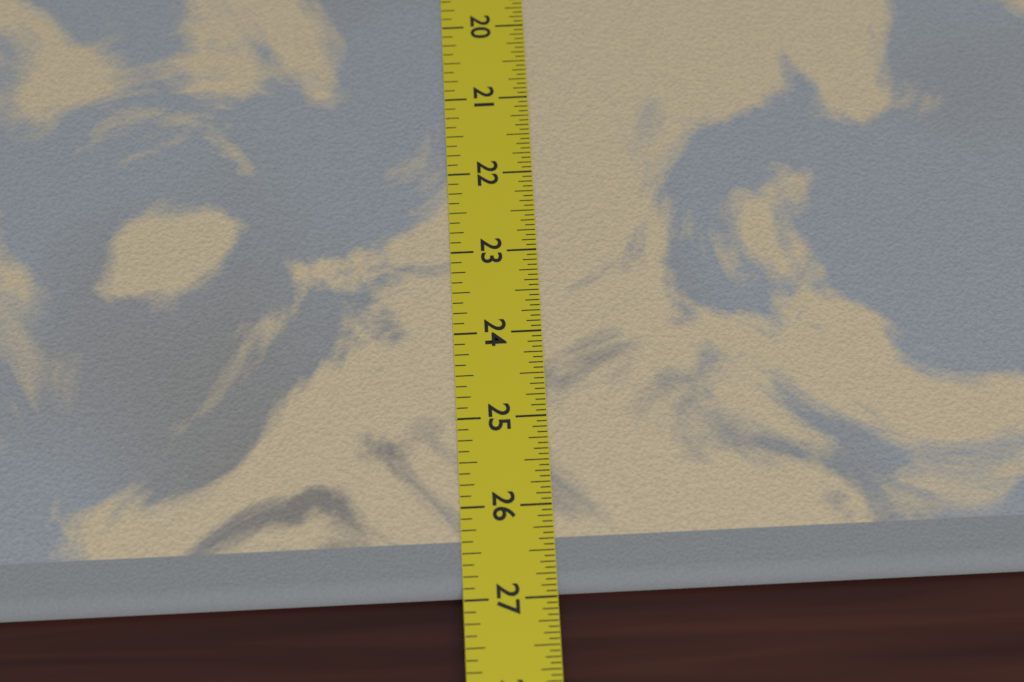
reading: 26.9375 in
